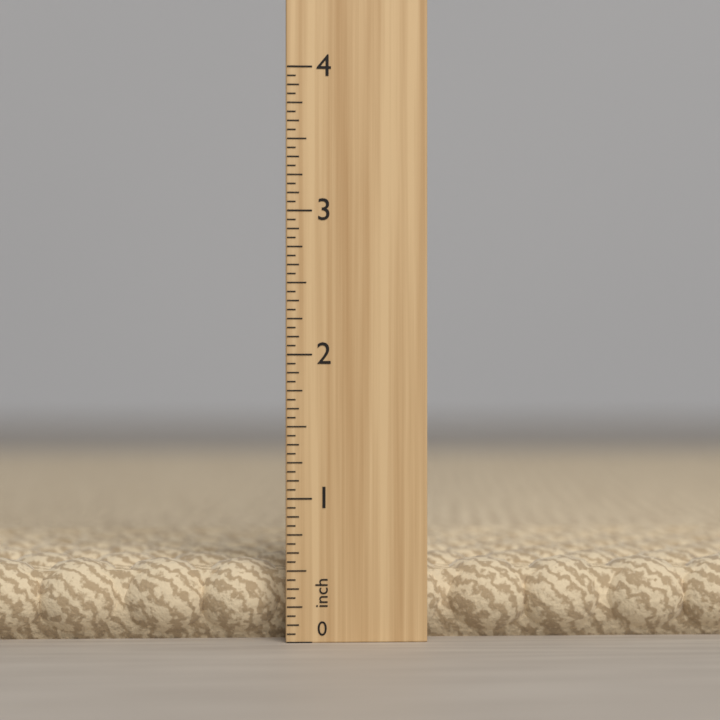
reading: 0.5625 in
